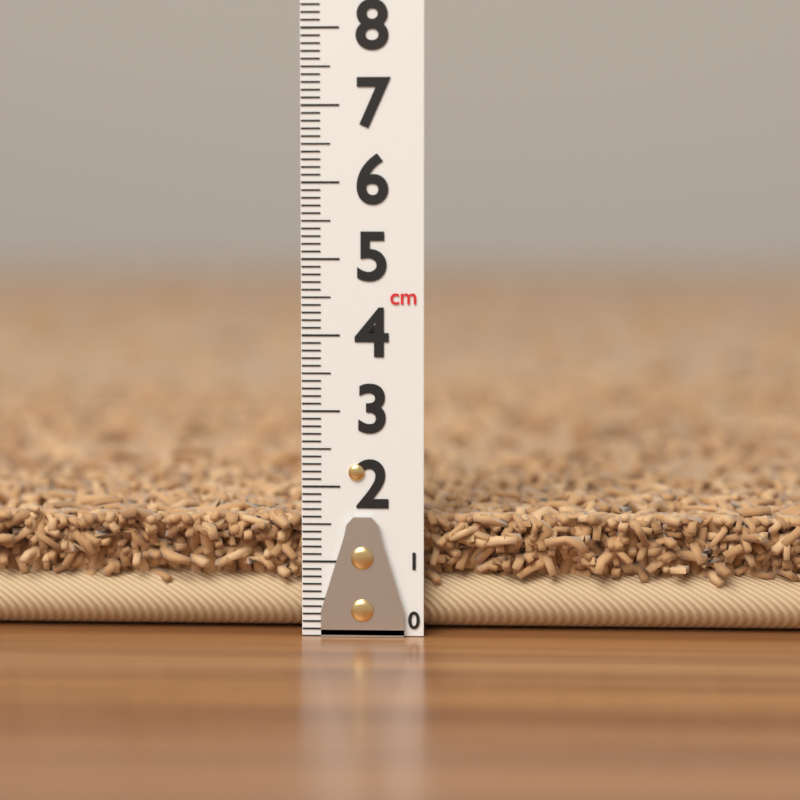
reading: 1.8 cm
